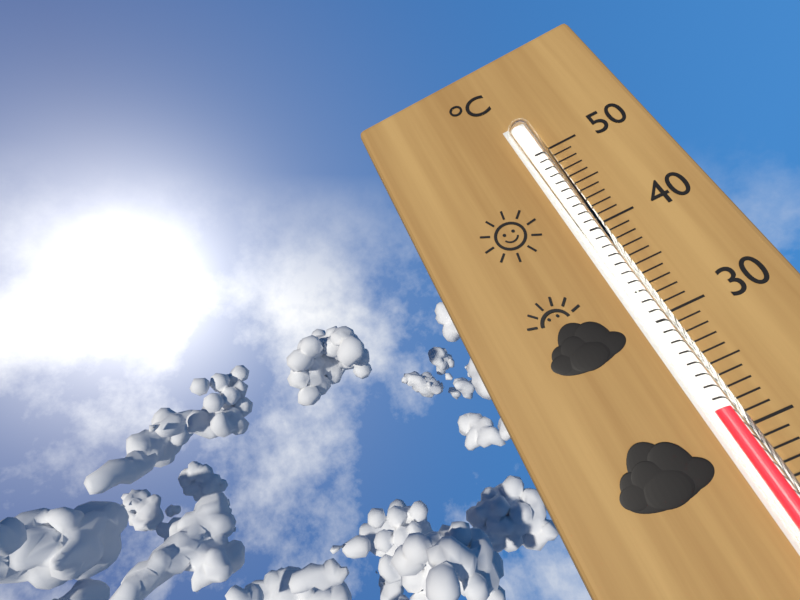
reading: 22 °C
